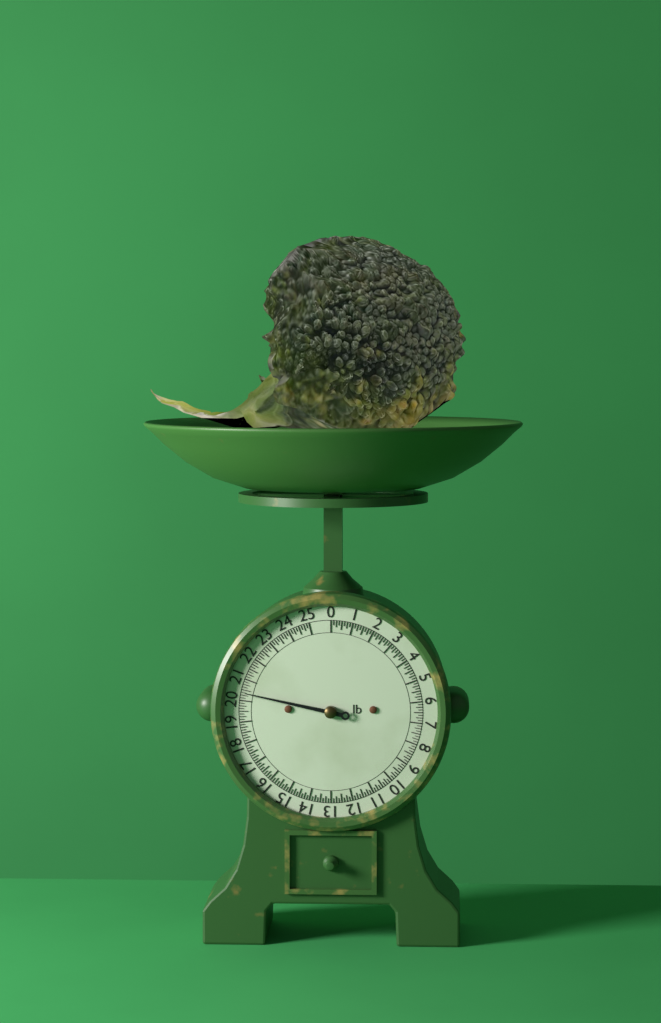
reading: 20.375 lb
